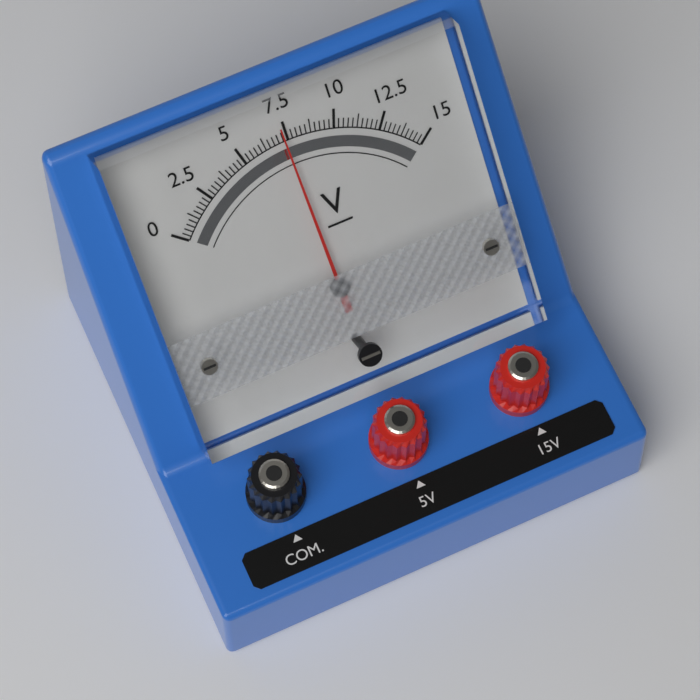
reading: 7.25 V
